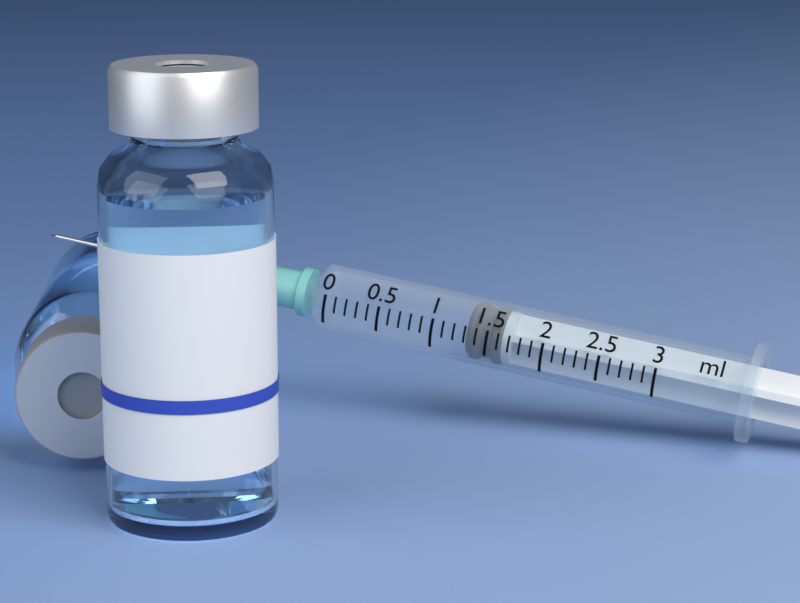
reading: 1.3 ml
